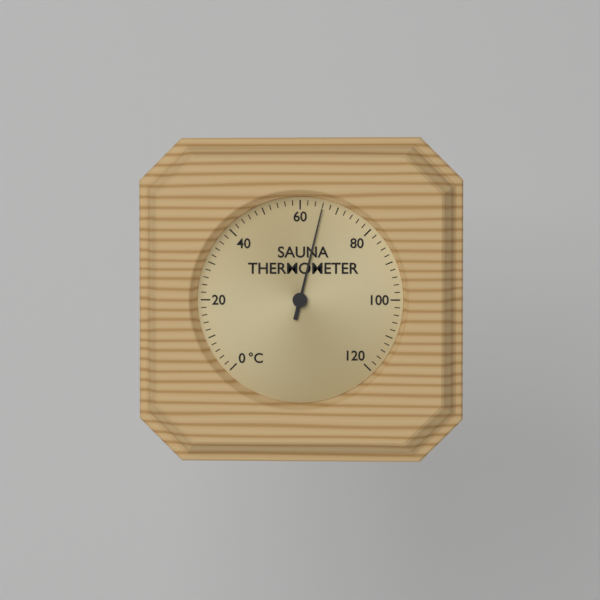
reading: 66 °C
